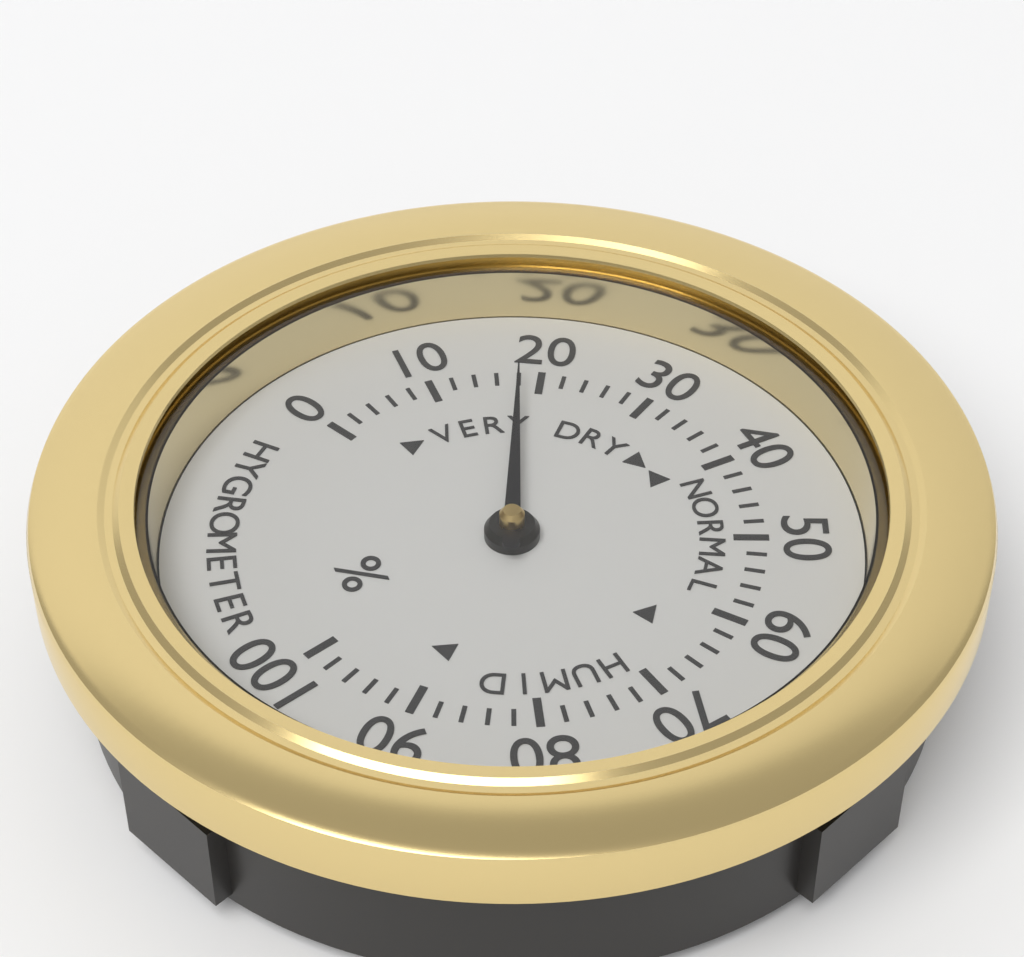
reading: 18 %
